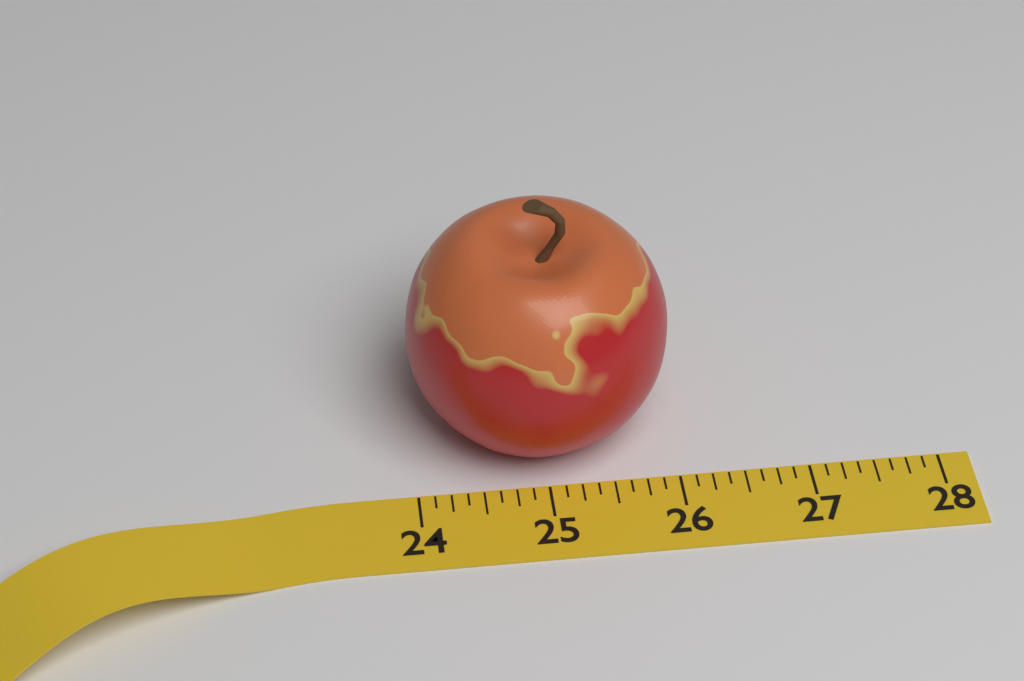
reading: 26.000 (no unit)
